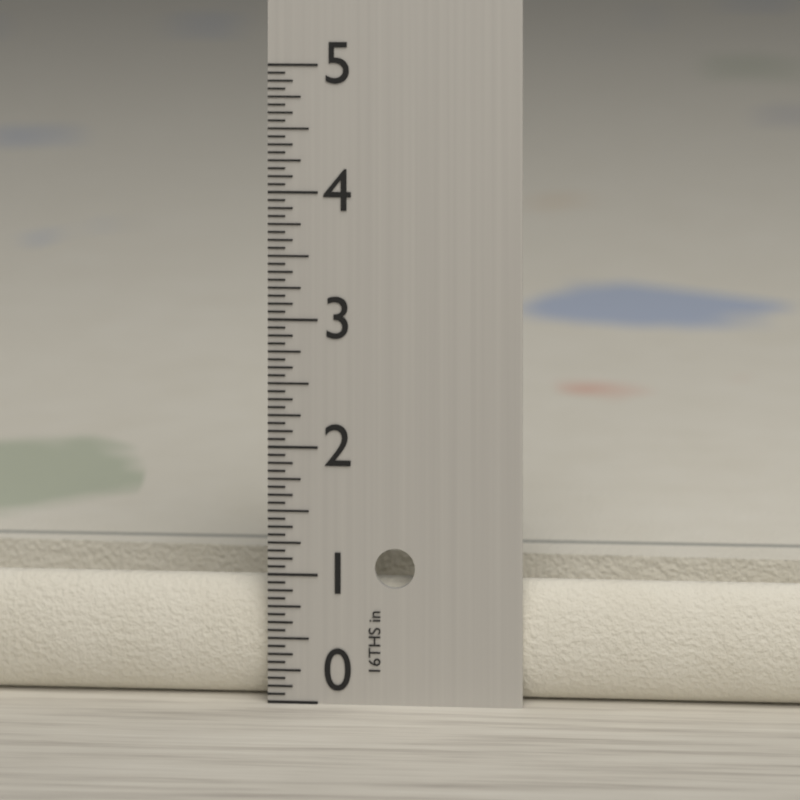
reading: 0.9375 in
